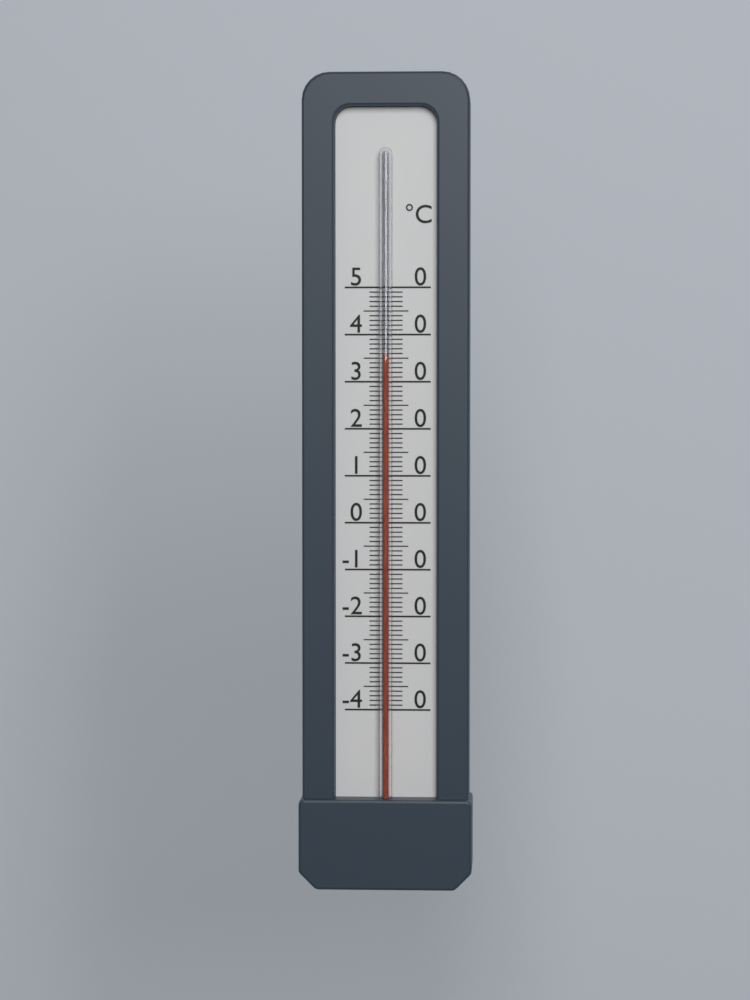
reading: 36 °C
